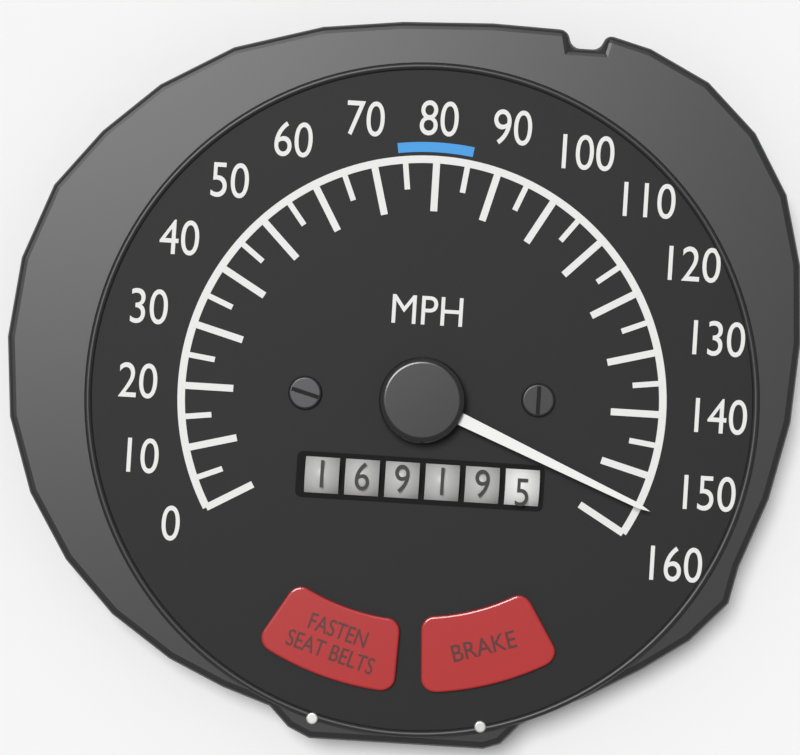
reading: 155 MPH
